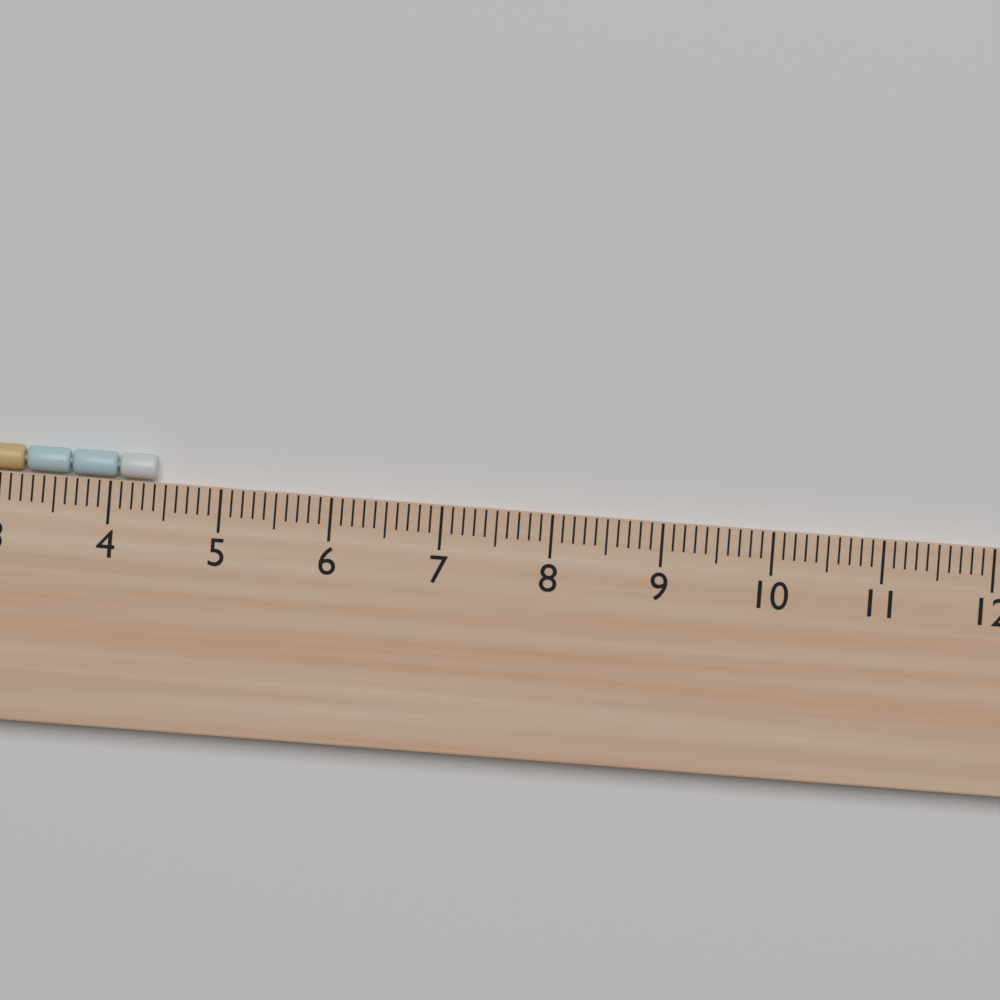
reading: 4.4 cm
